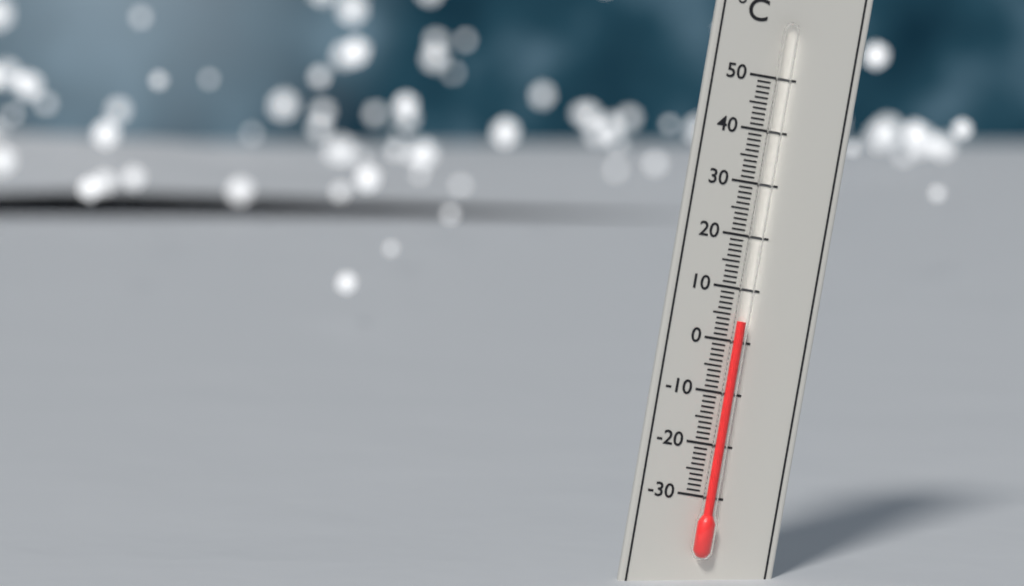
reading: 4 °C
